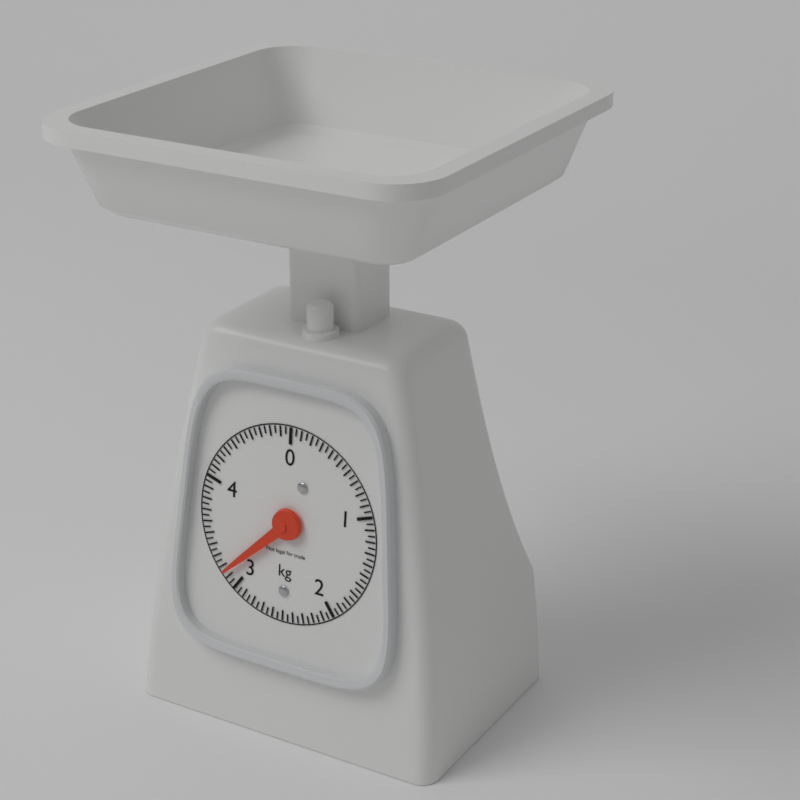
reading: 3.15 kg
